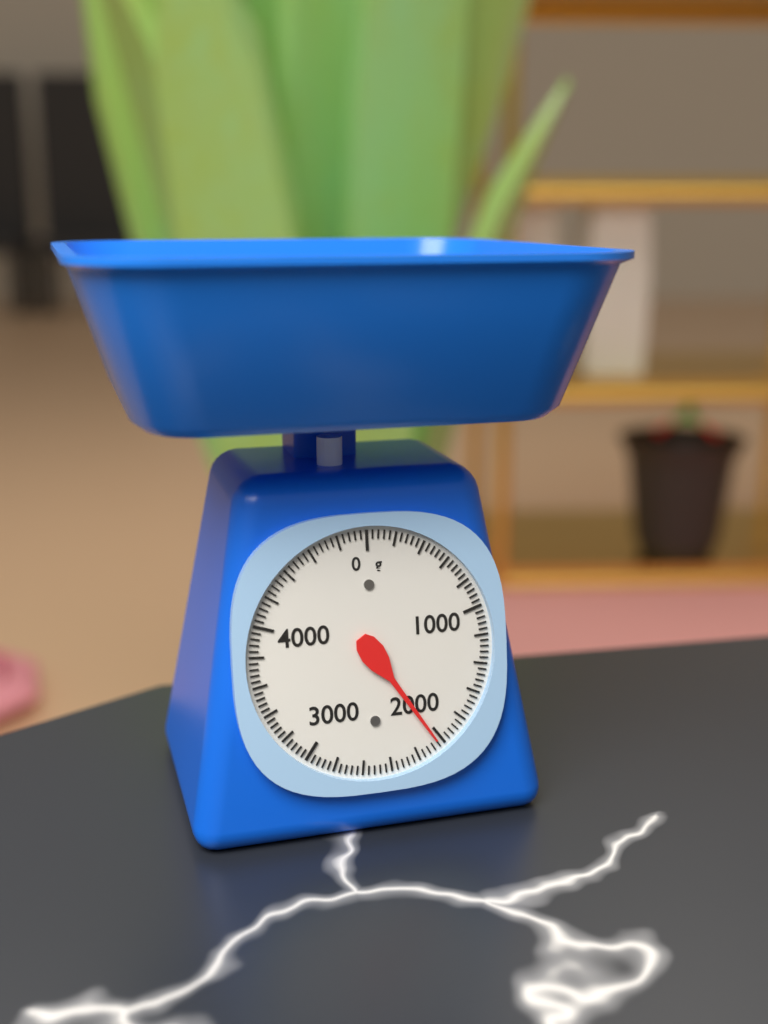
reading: 2040 g
